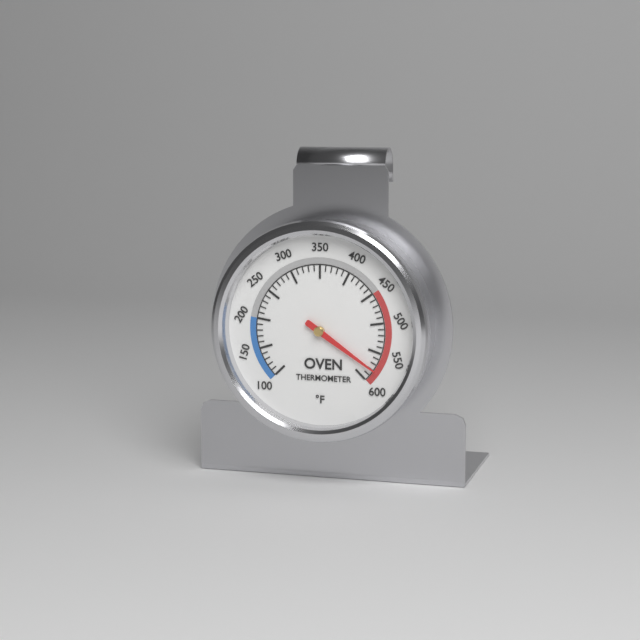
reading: 580 °F
